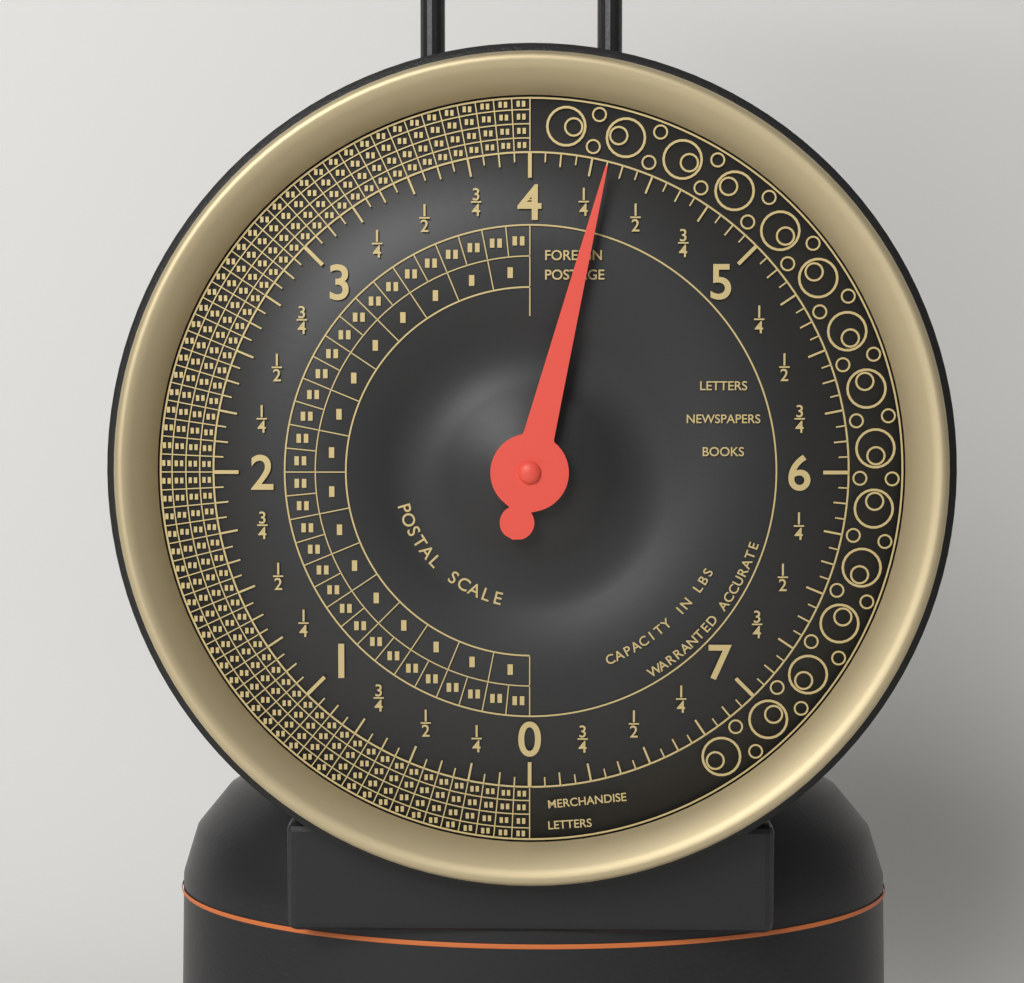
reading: 4.3125 lbs
